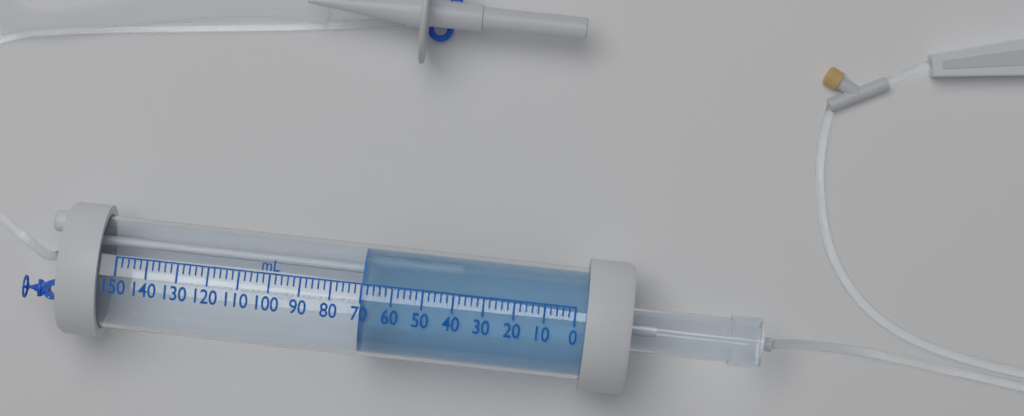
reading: 70 mL
